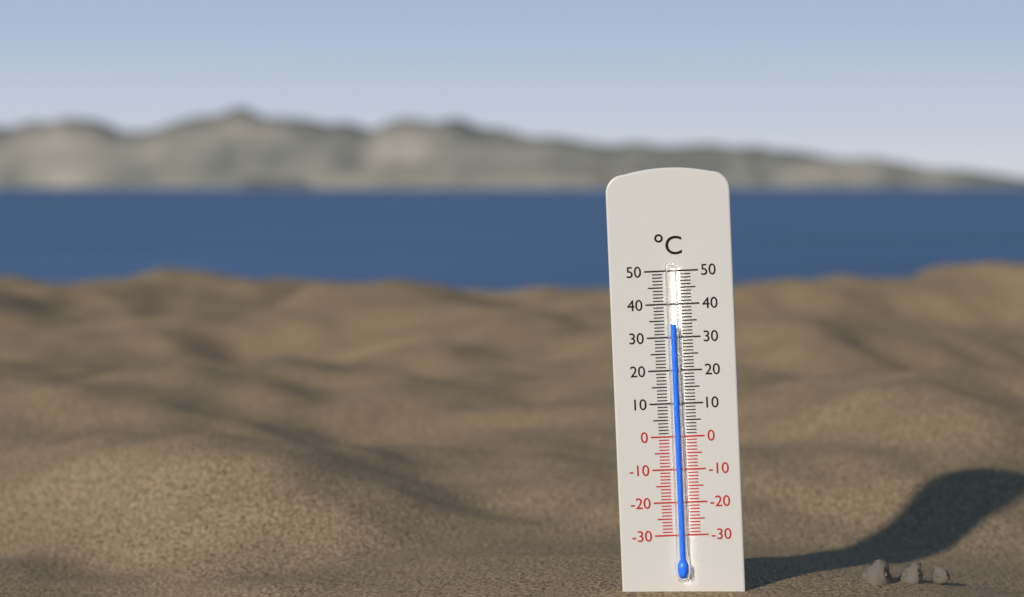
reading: 34 °C
